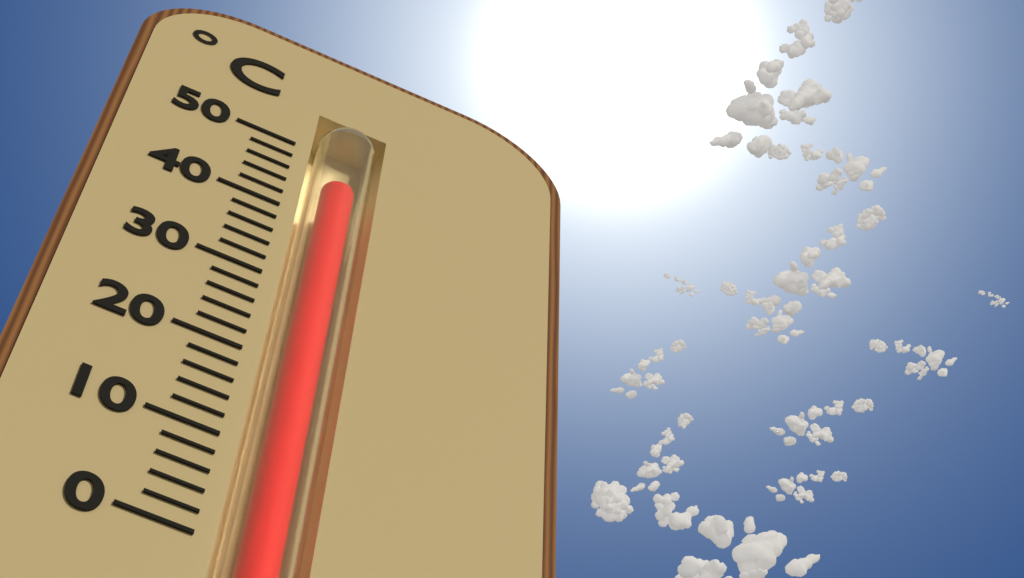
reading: 46 °C
